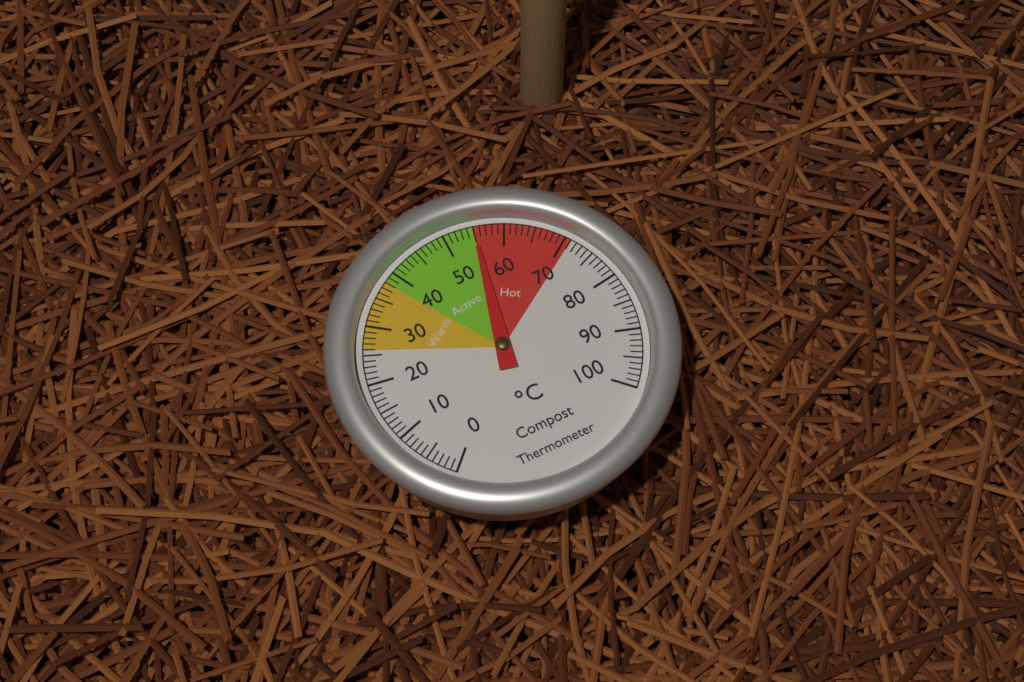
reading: 55 °C
